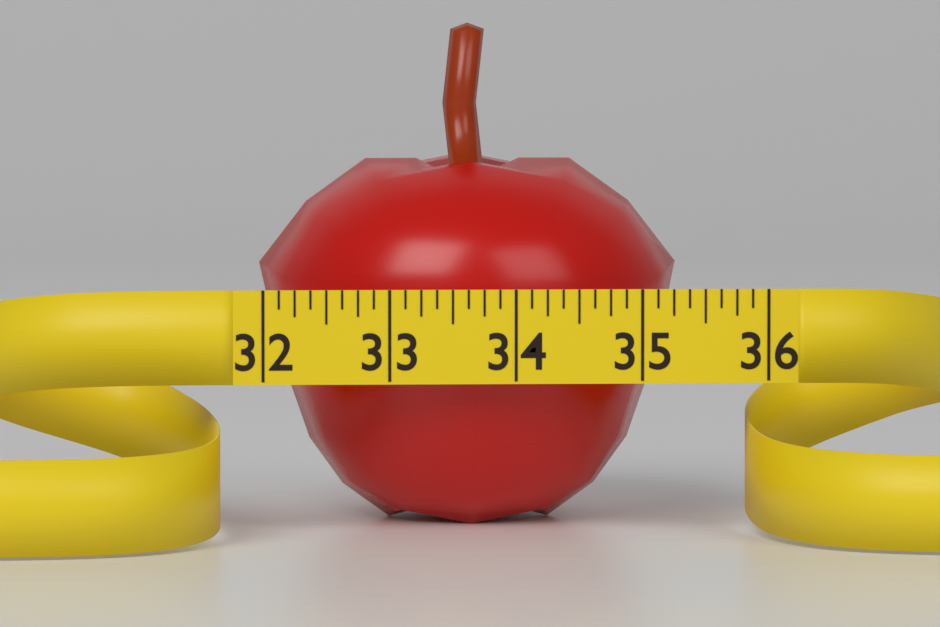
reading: 35.375 (no unit)
